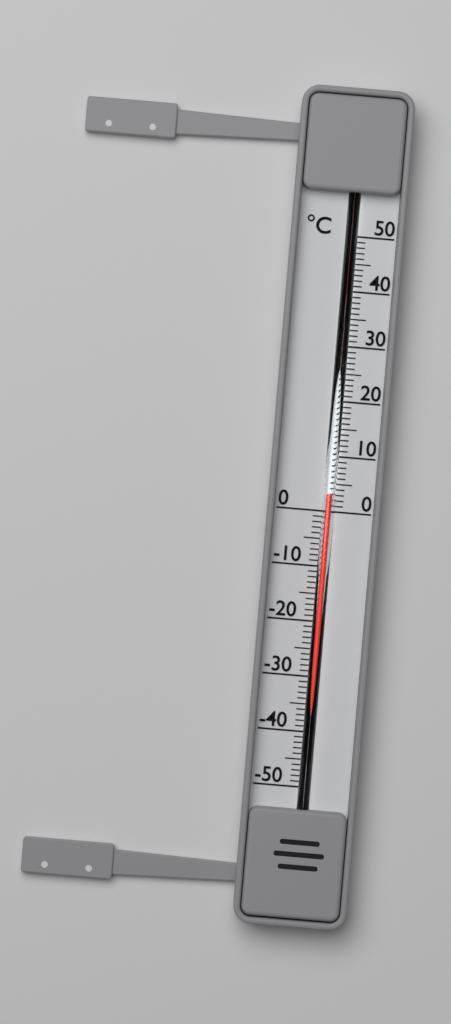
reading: 3 °C
